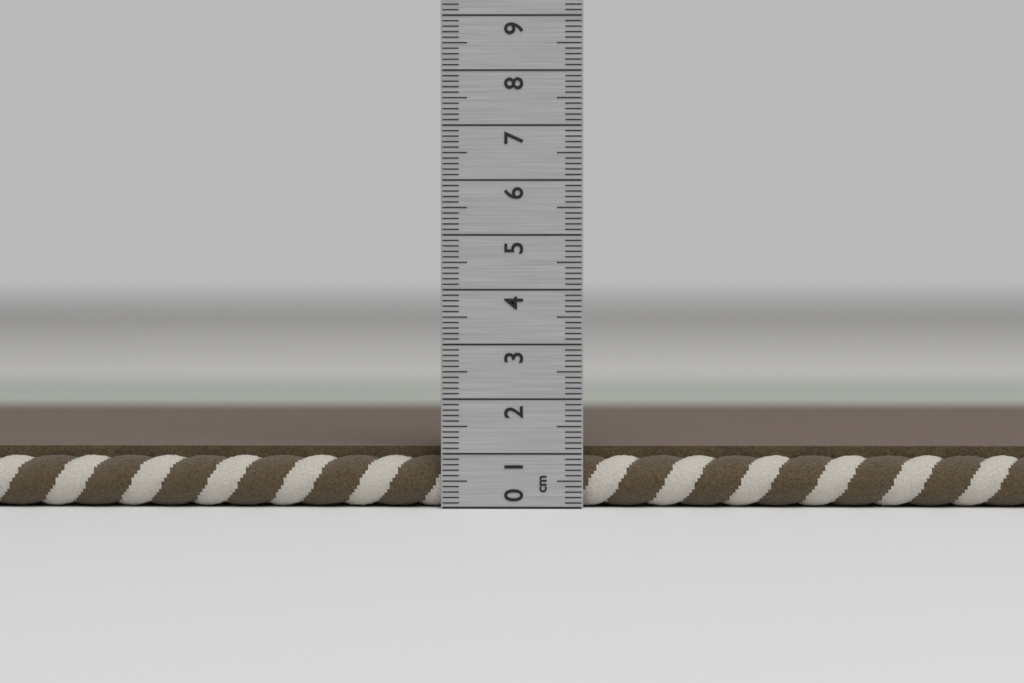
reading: 1.1 cm
